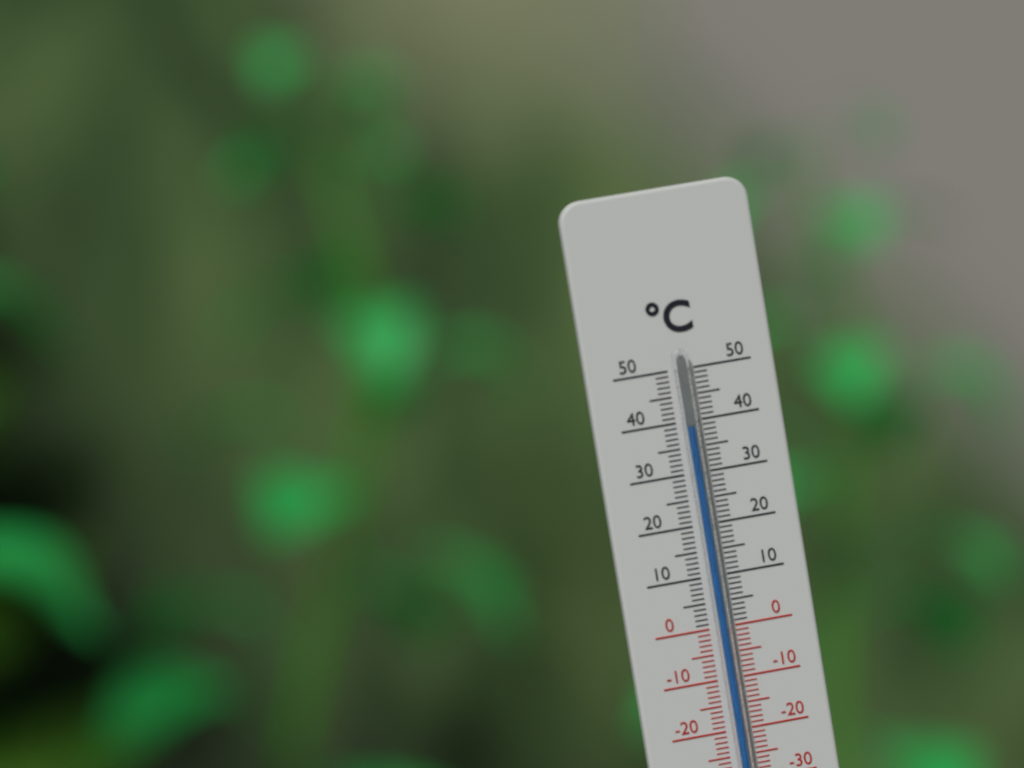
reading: 39 °C
